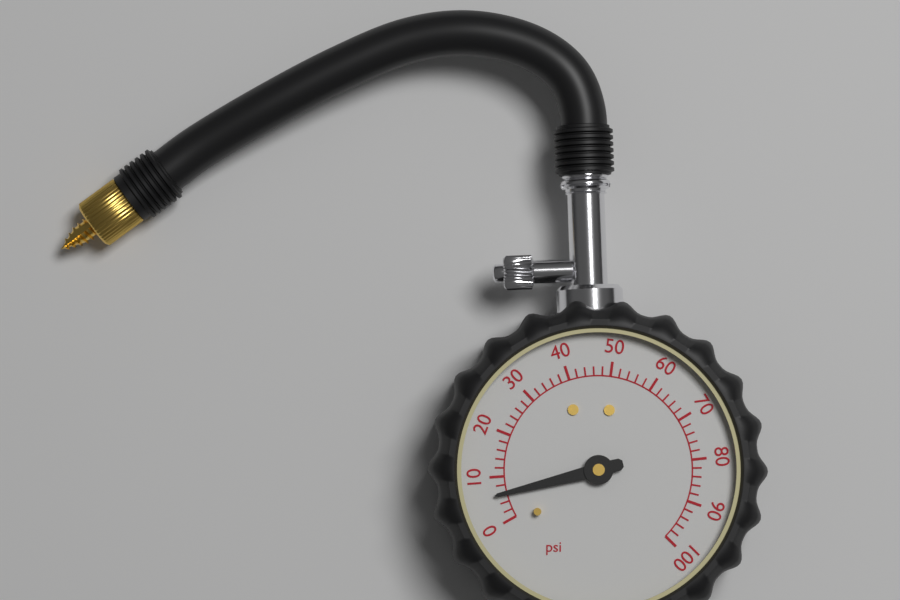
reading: 6 psi
